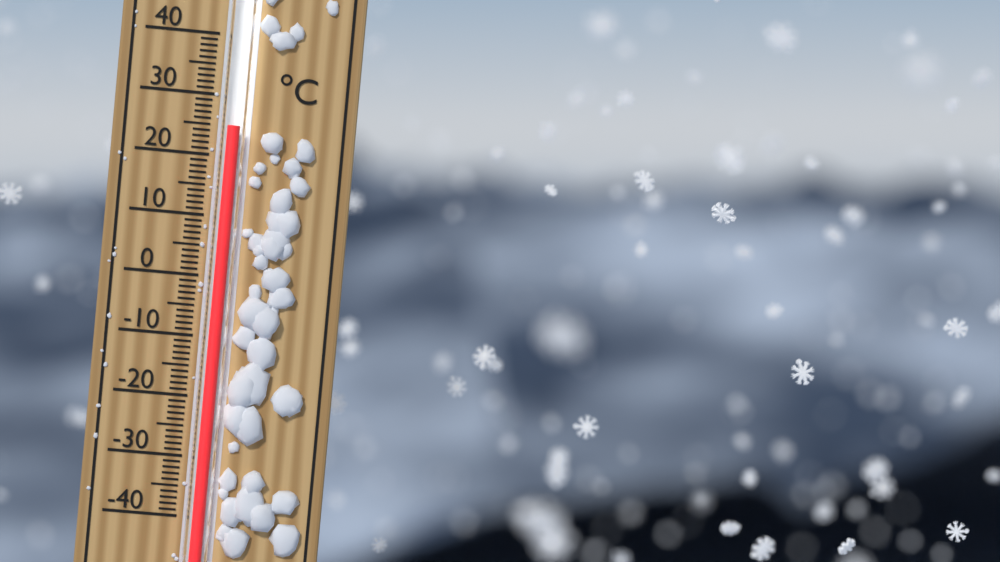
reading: 25 °C
